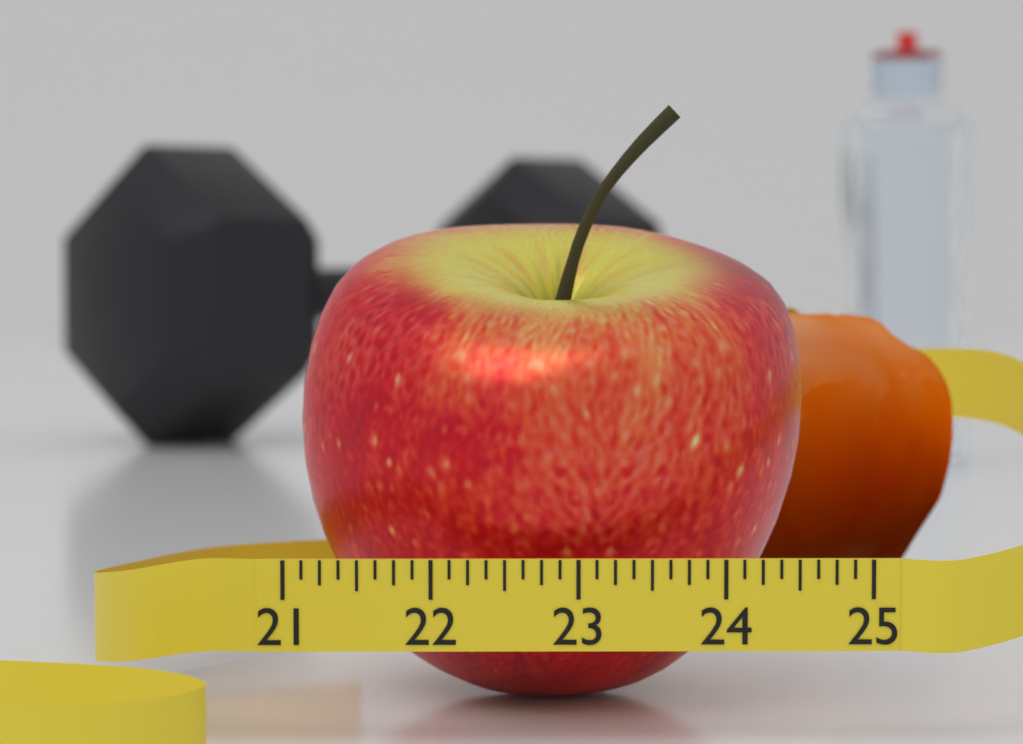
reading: 24.750 (no unit)
